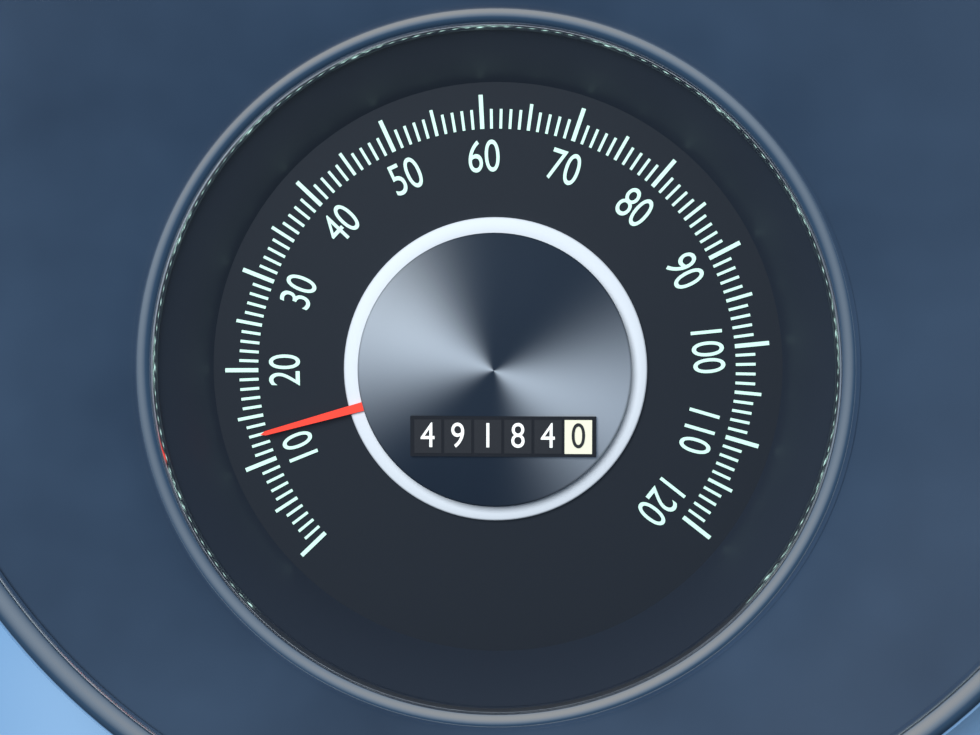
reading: 13 (no unit)
